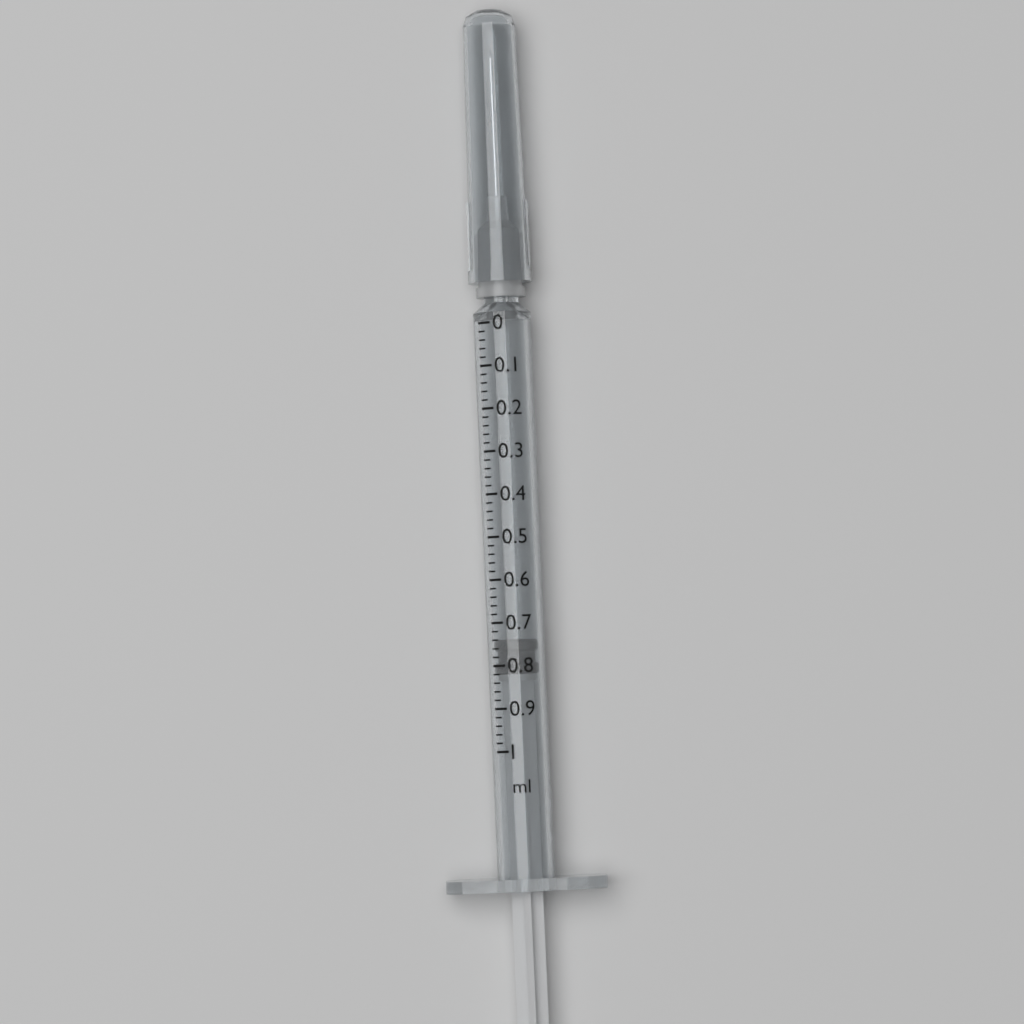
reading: 0.74 ml
